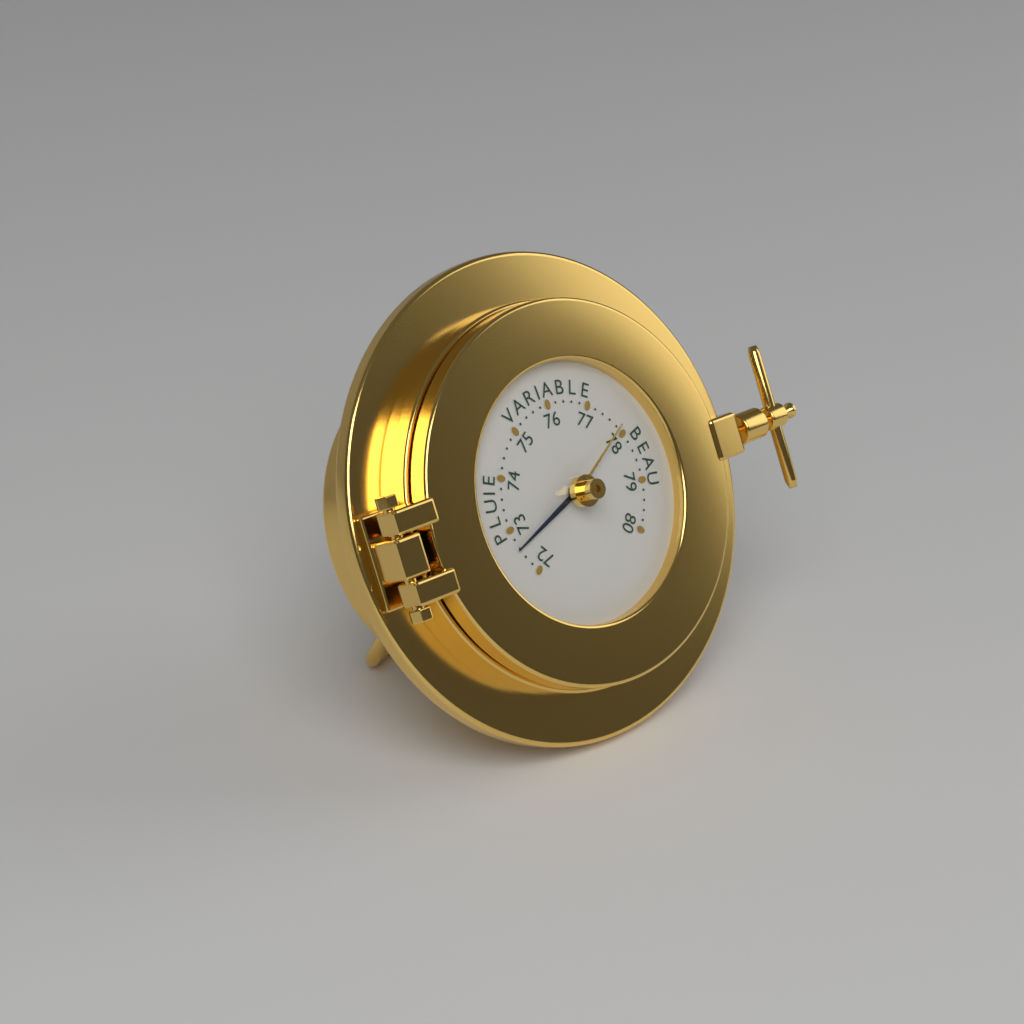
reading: 72.6 (no unit)
